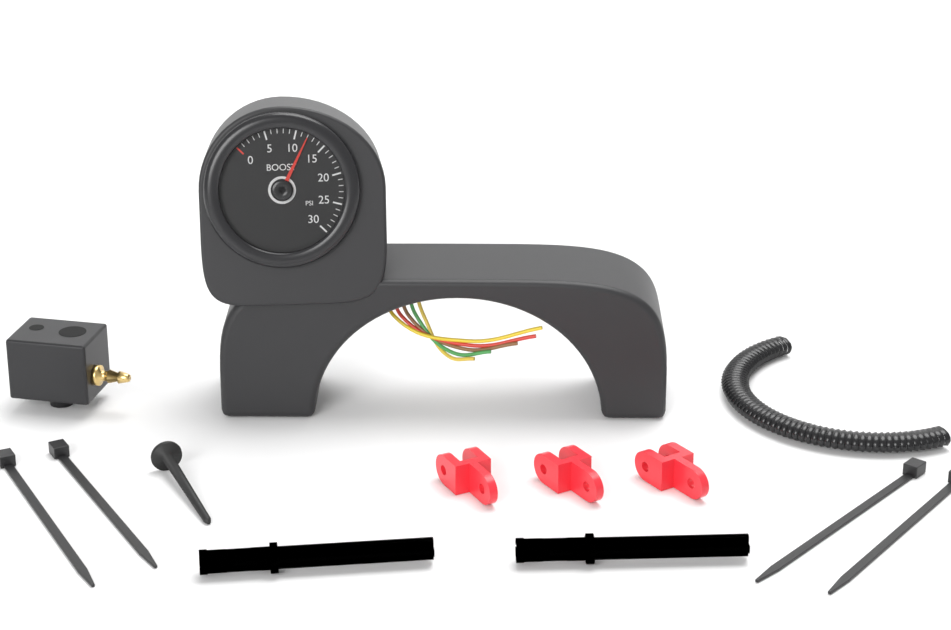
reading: 12 psi
